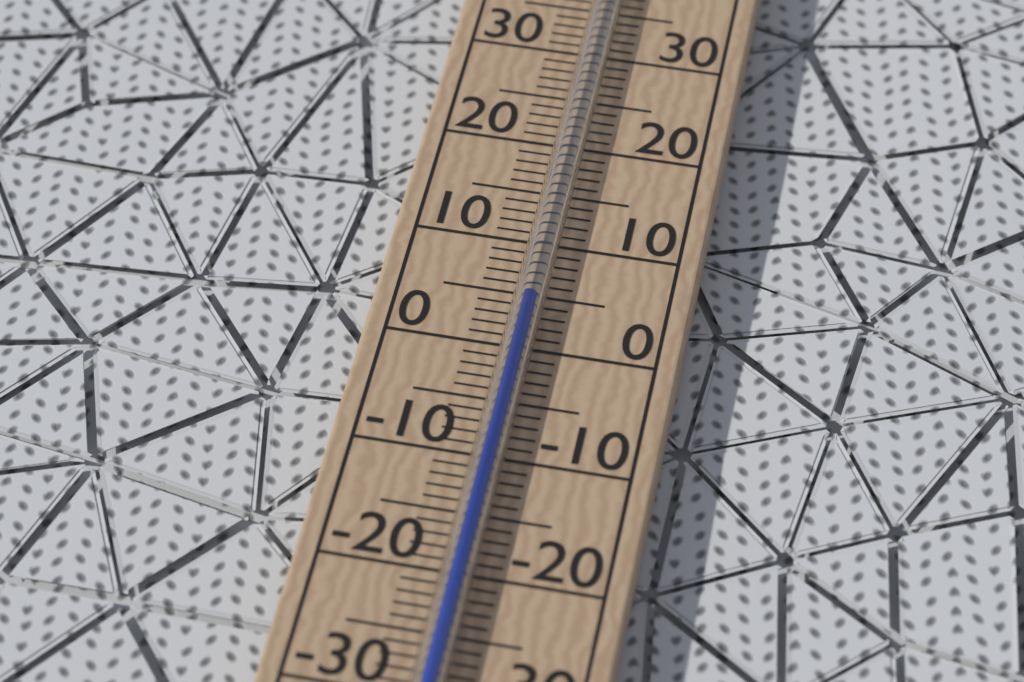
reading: 4 °C
